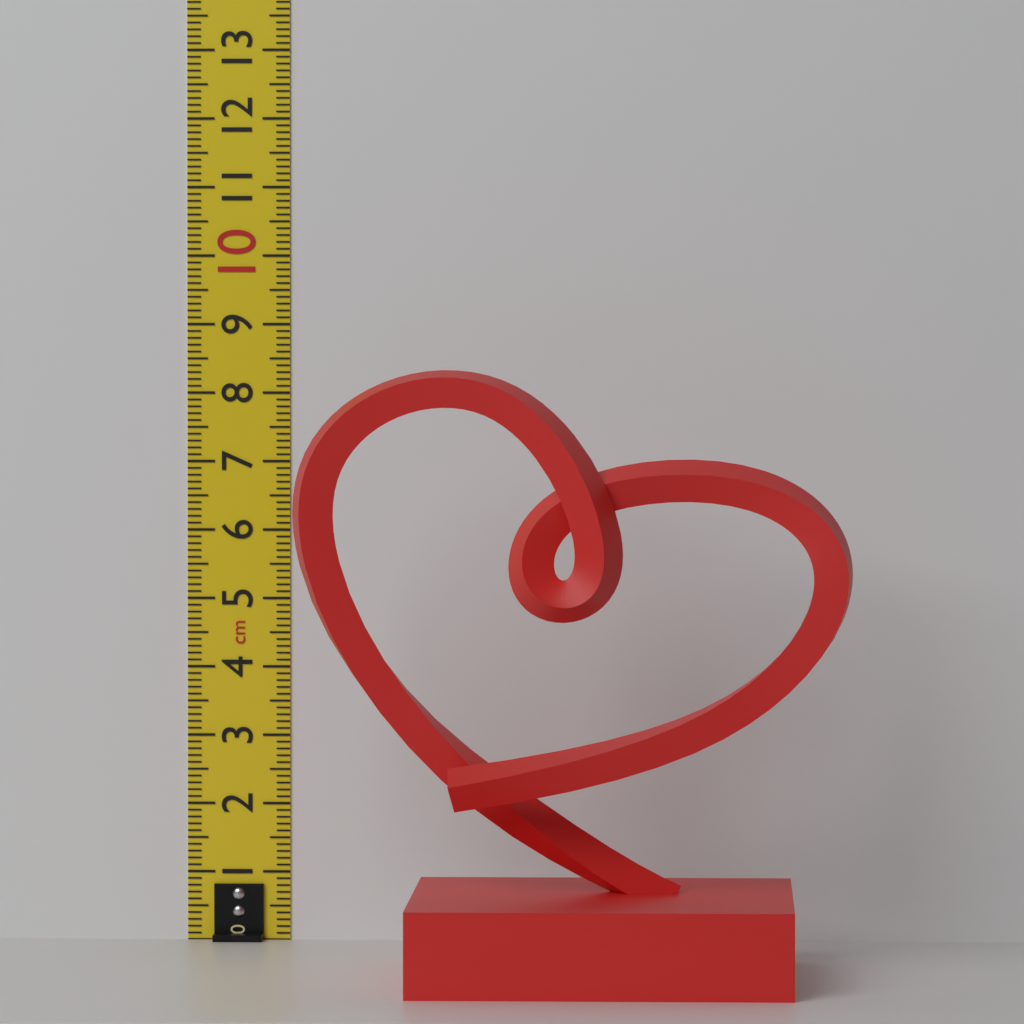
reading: 8.4 cm
